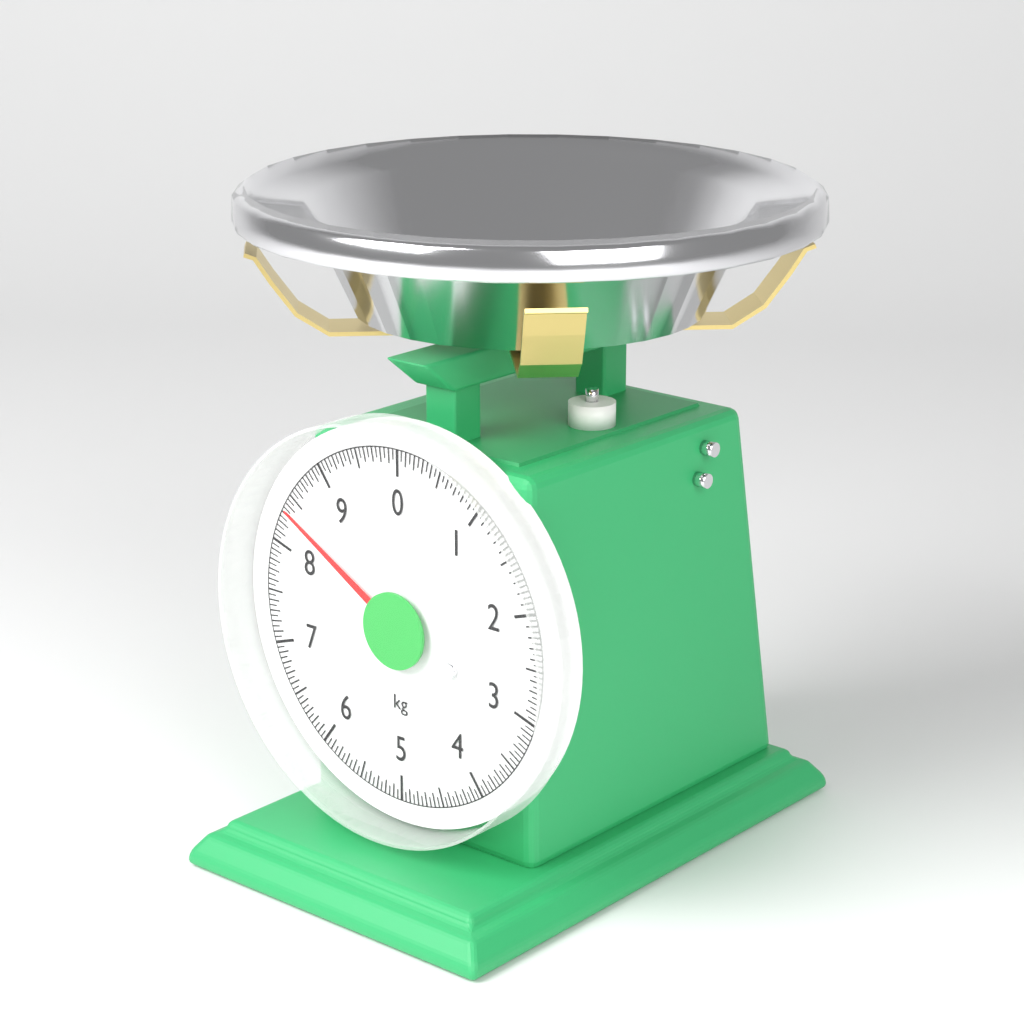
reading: 8.35 kg
